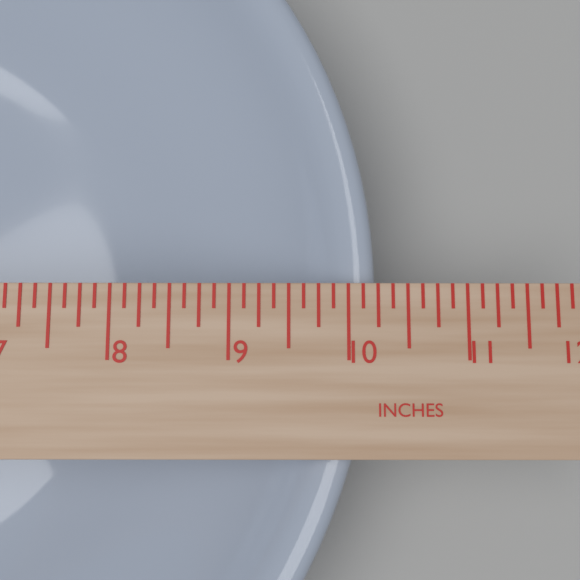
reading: 10.250 in
